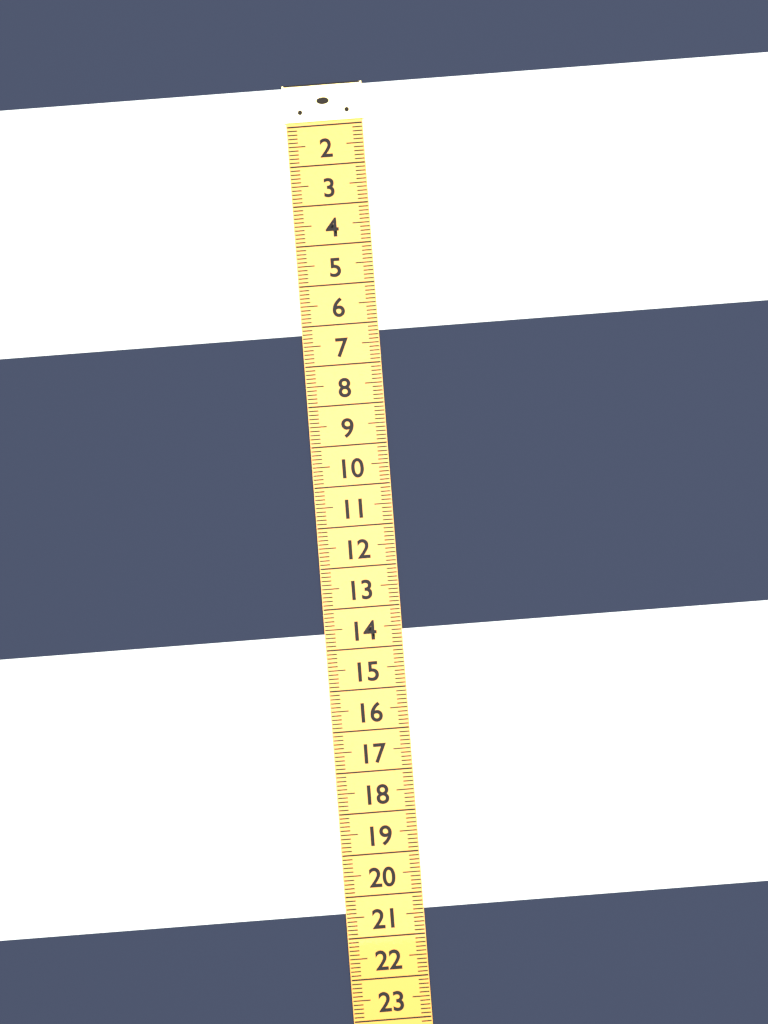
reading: 6.2 (no unit)
